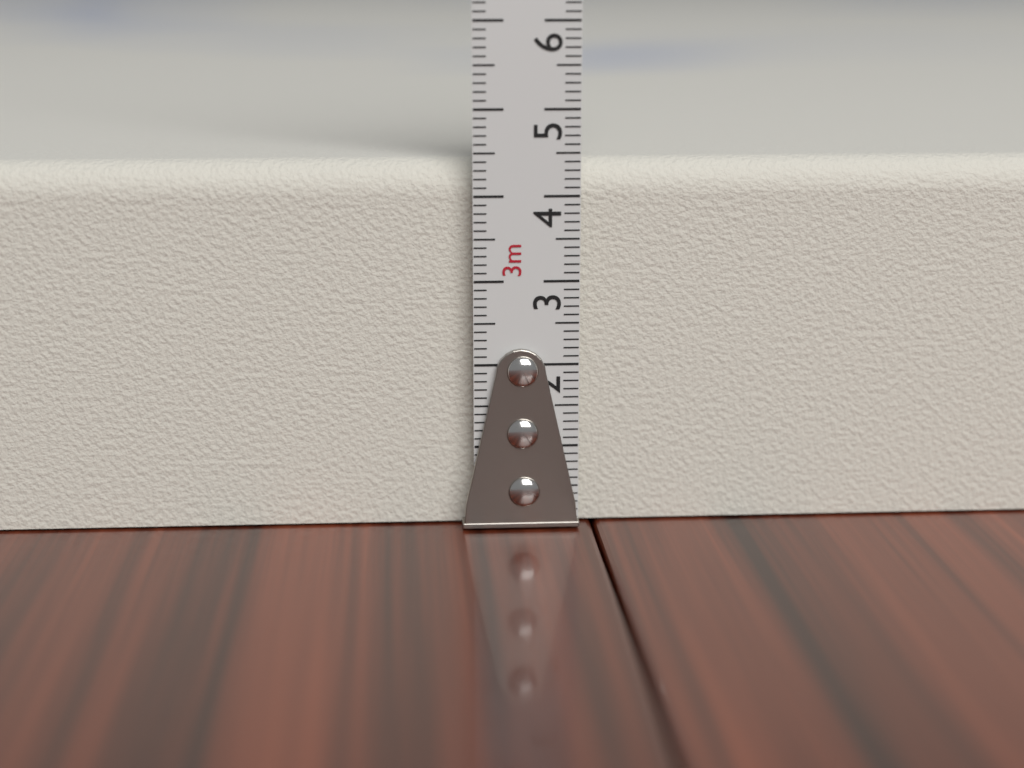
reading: 4.4 cm
